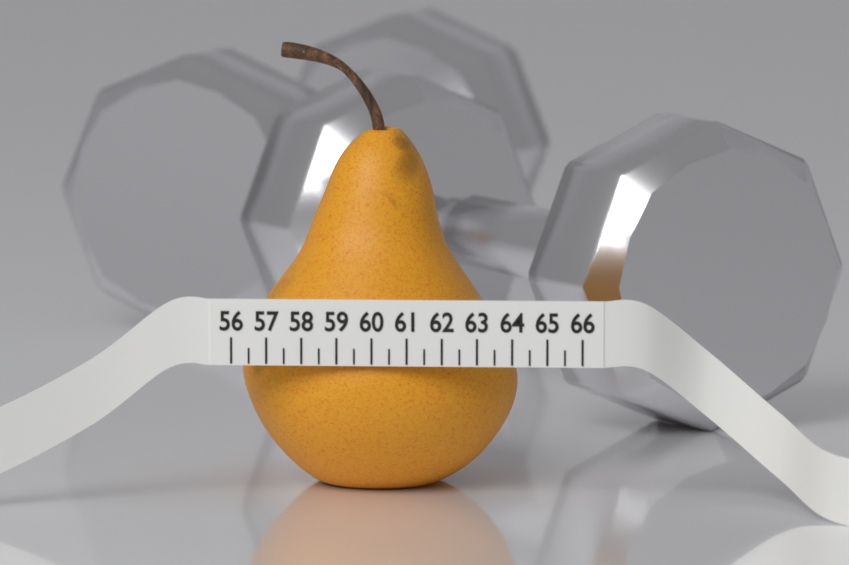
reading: 64.0 (no unit)
